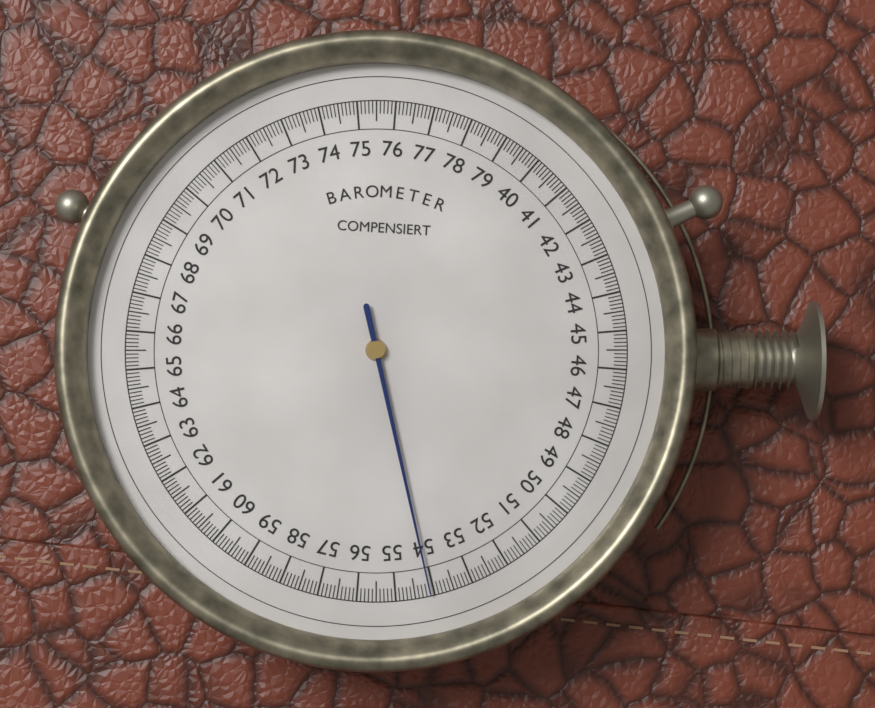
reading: 54.1 (no unit)
